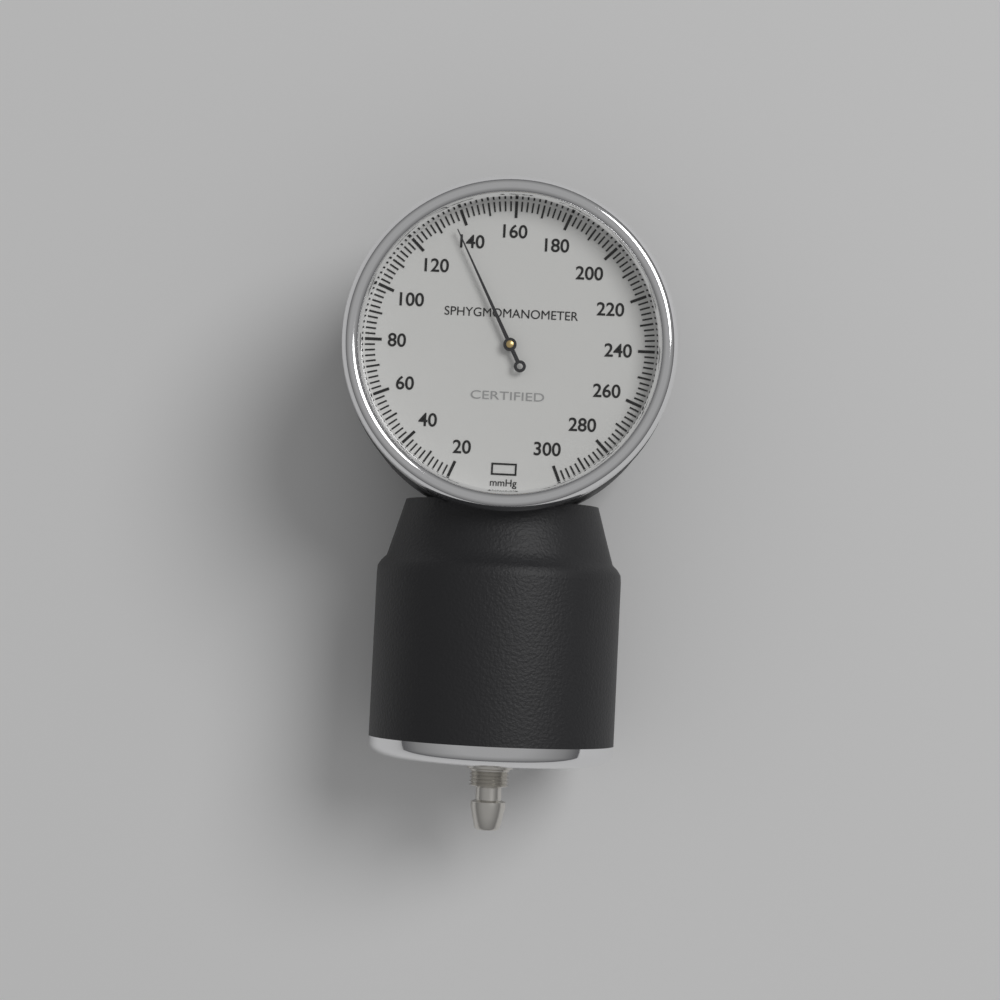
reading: 136 mmHg
